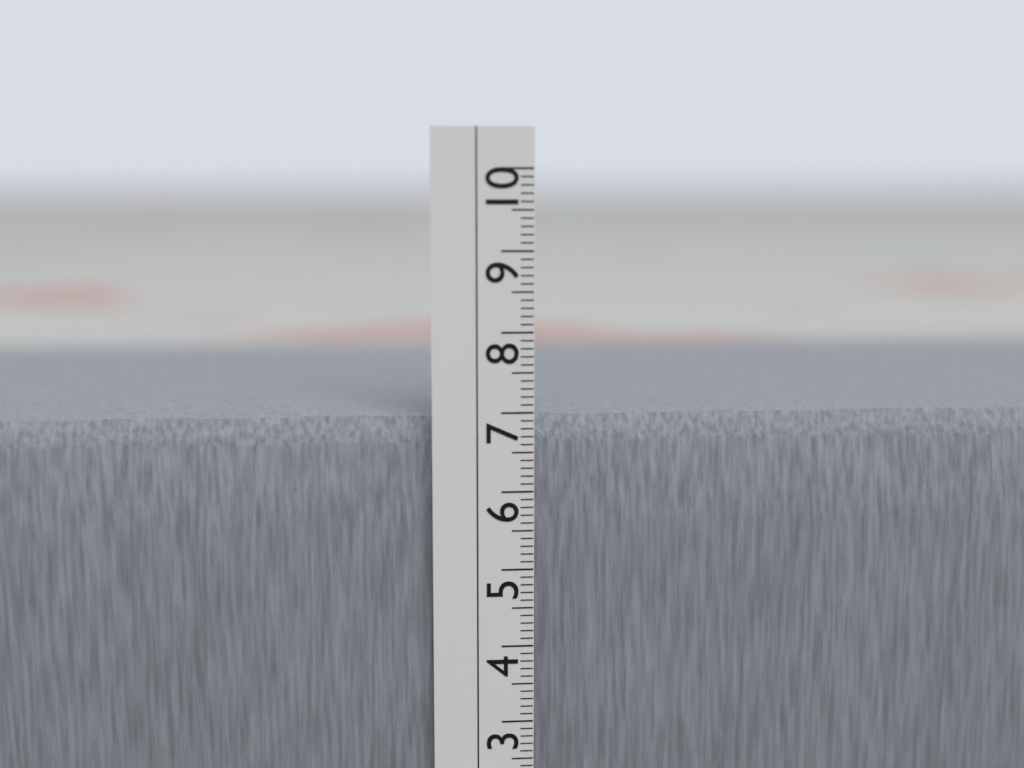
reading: 6.9 cm
